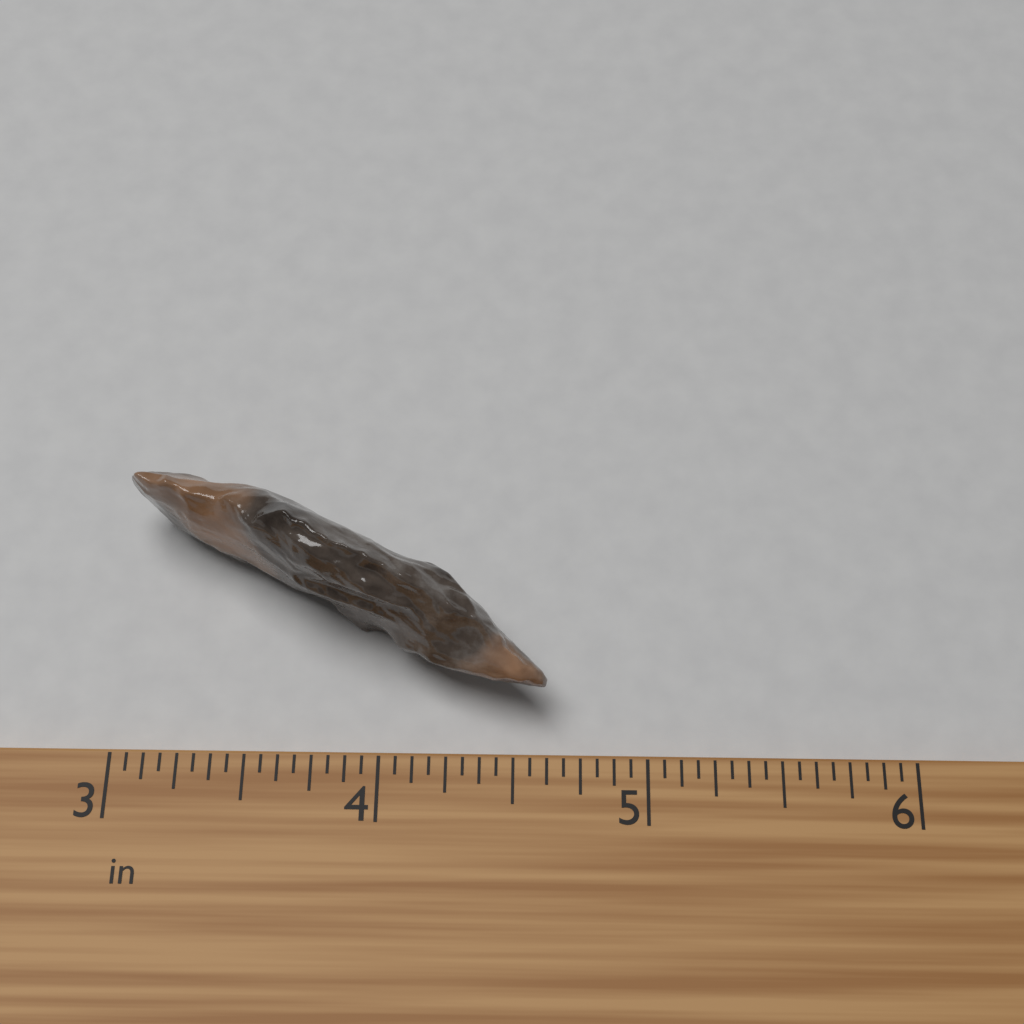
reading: 4.6250 in
